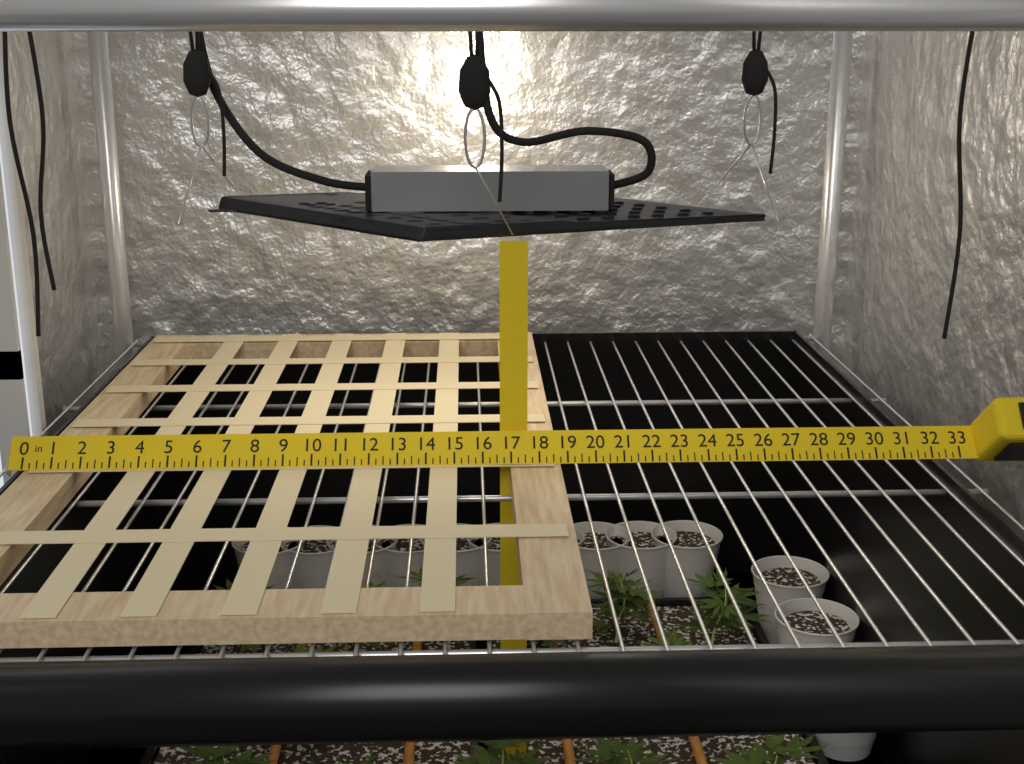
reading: 18.75 in
